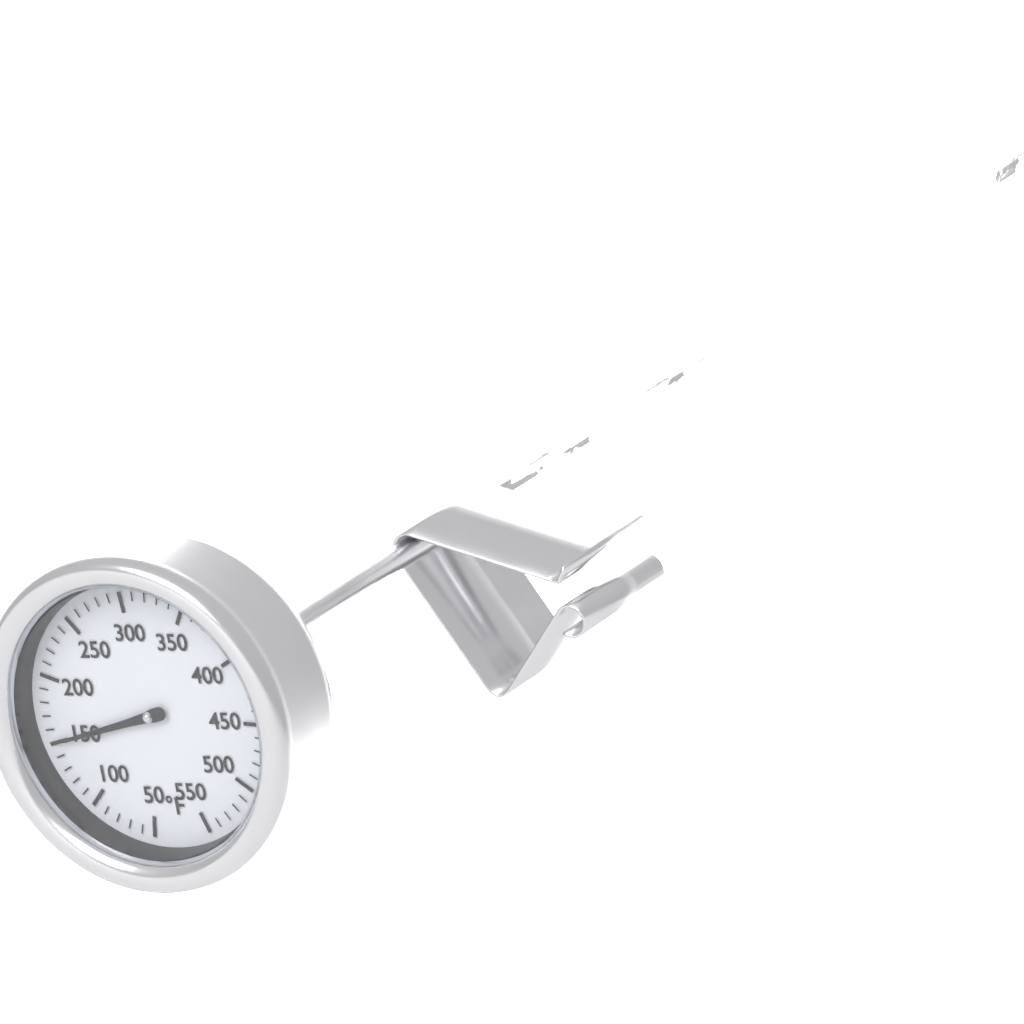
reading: 150 °F
